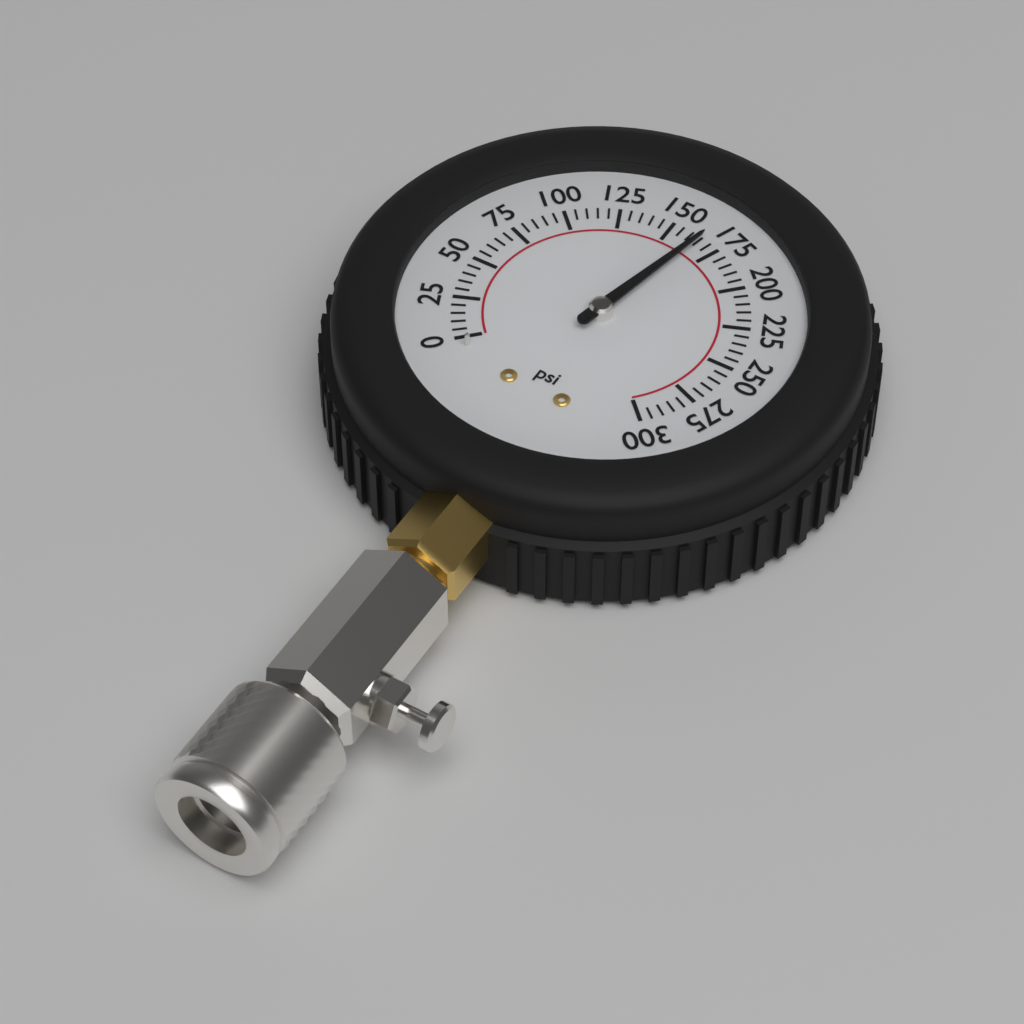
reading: 165 psi
